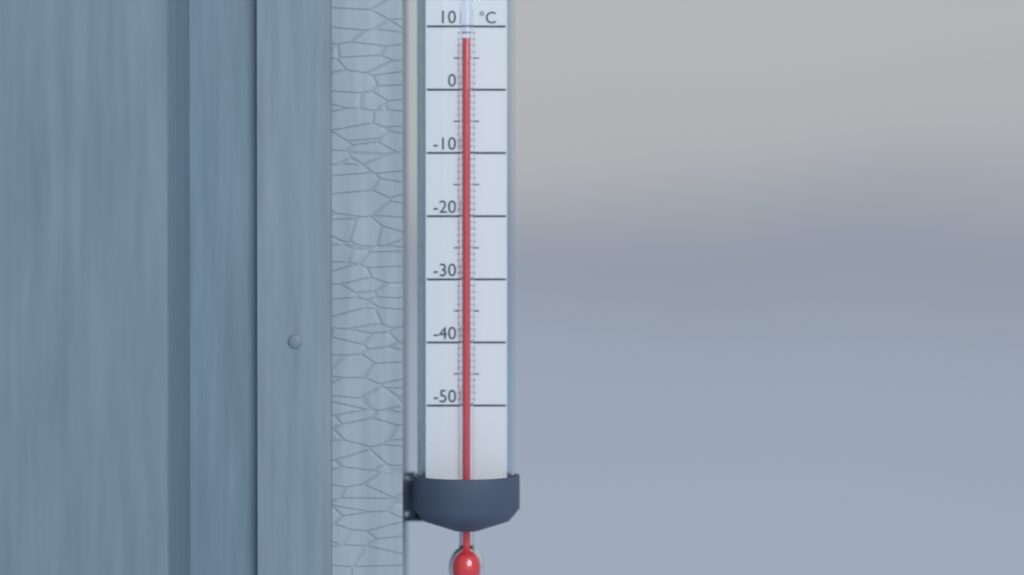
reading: 8 °C
